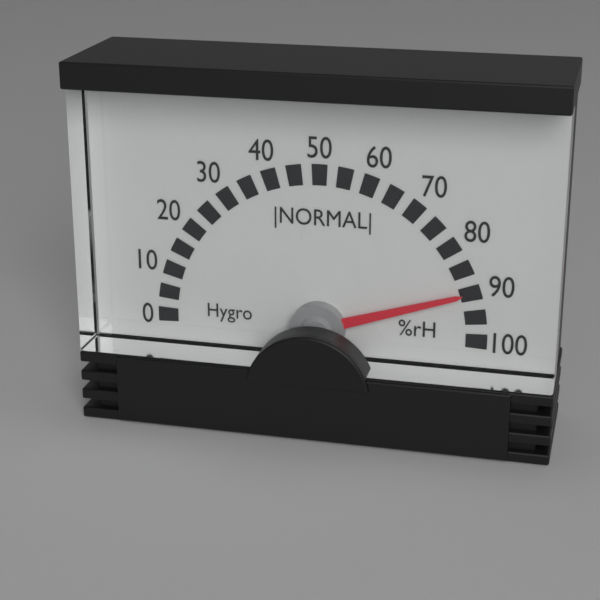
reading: 90 %rH
